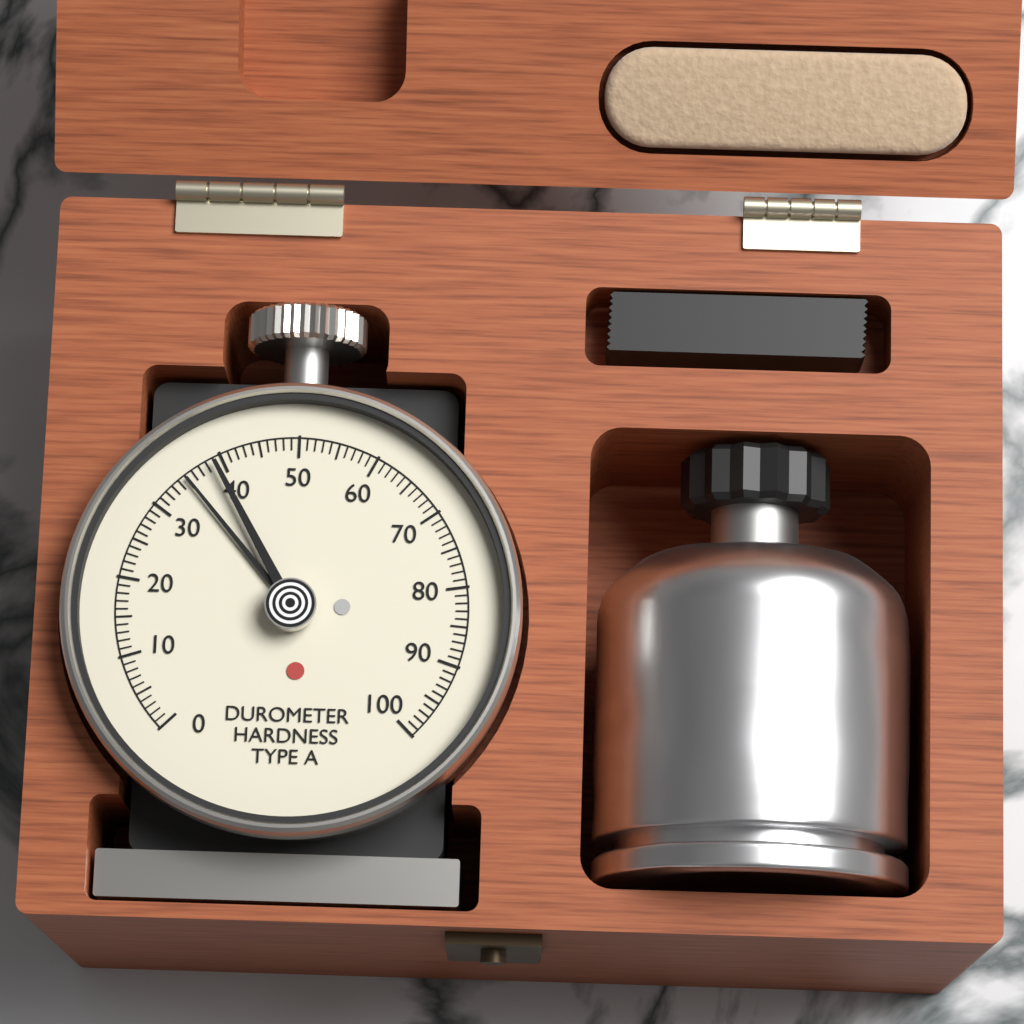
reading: 35 Shore A
